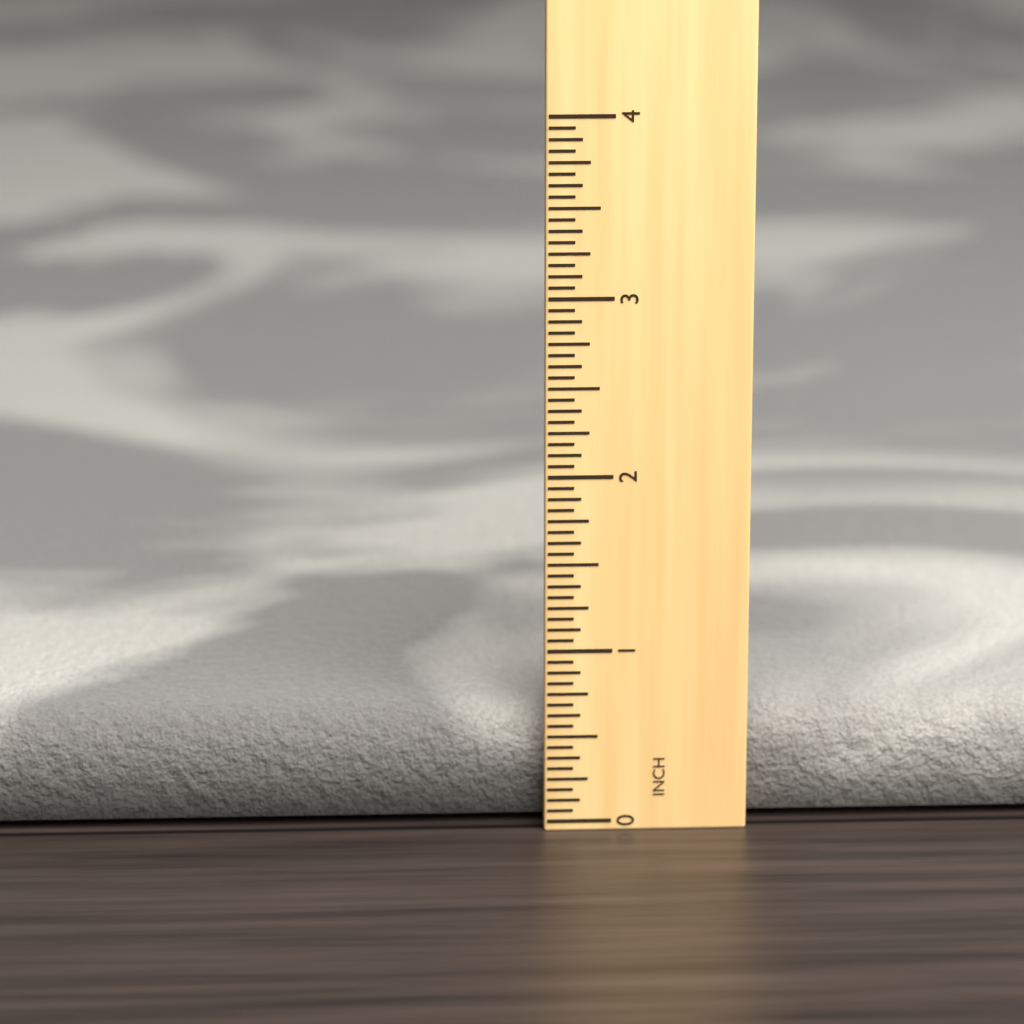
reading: 0.6250 in
